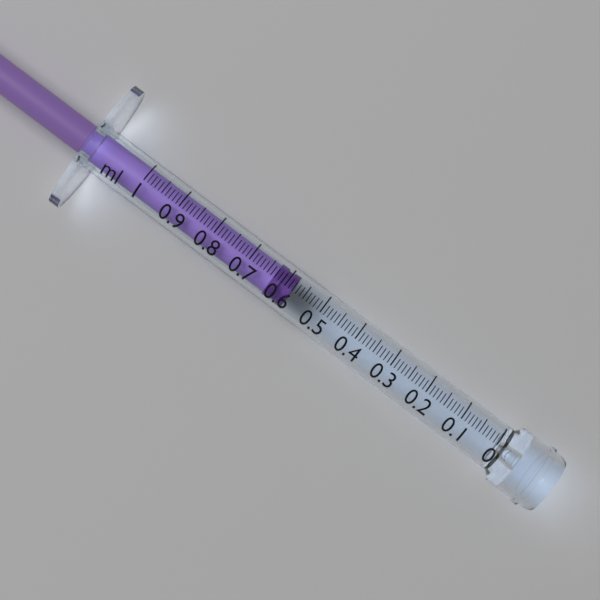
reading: 0.58 ml
